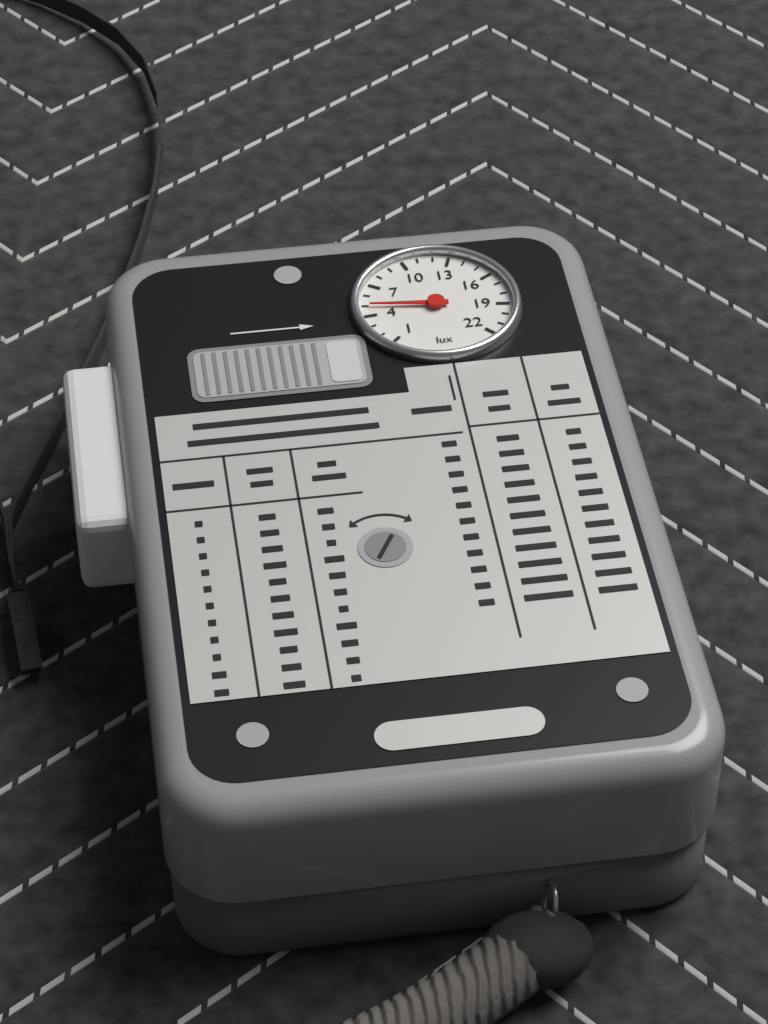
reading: 5 lux
